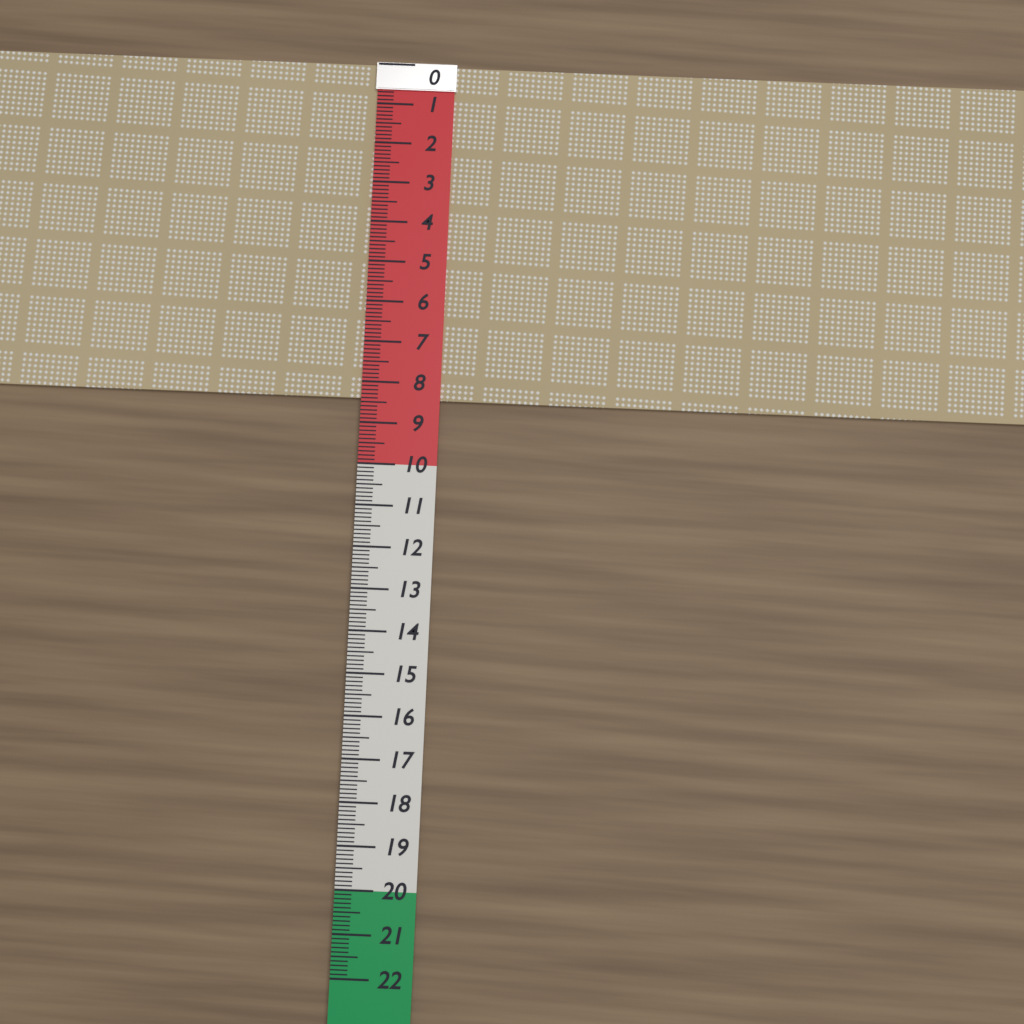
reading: 8.4 (no unit)
